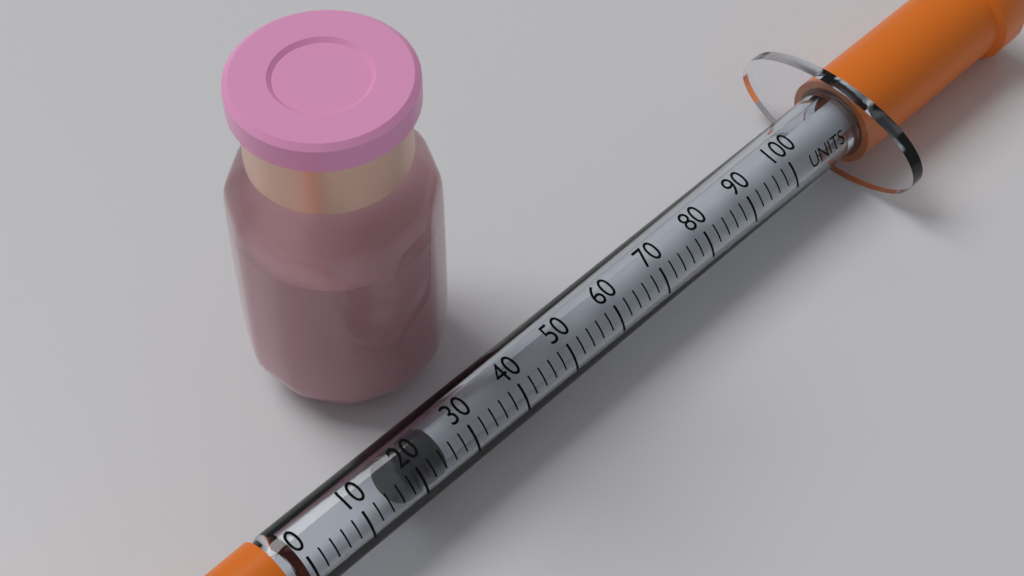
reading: 18 units
